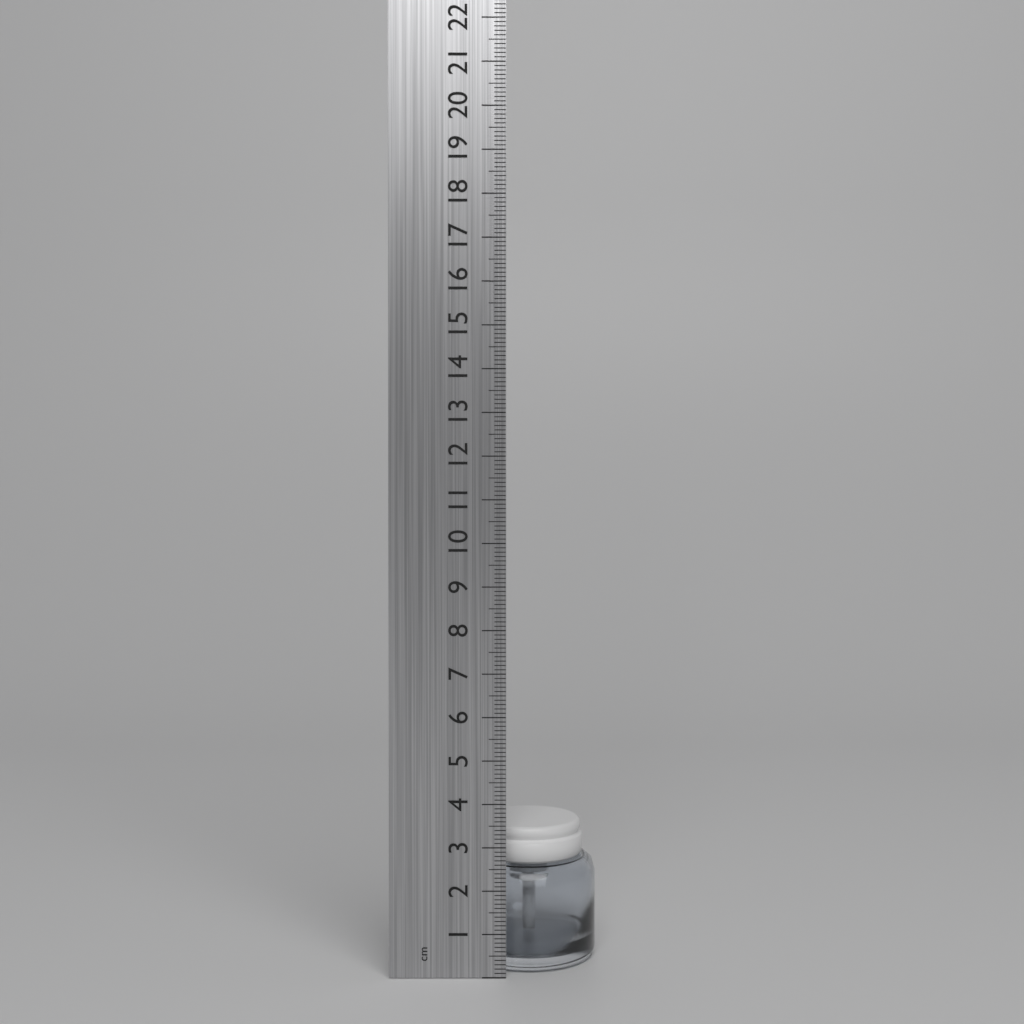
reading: 3.3 cm
